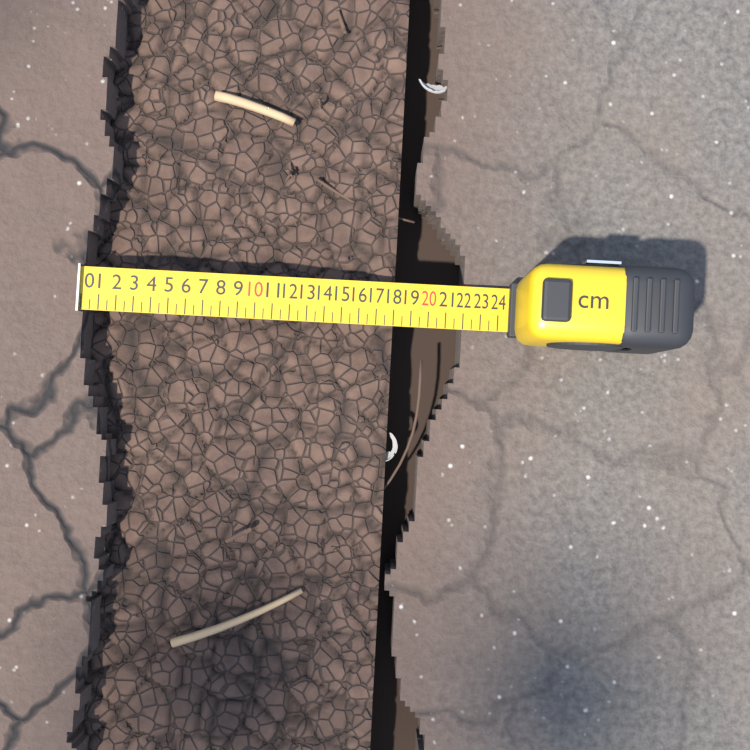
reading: 18.0 cm
